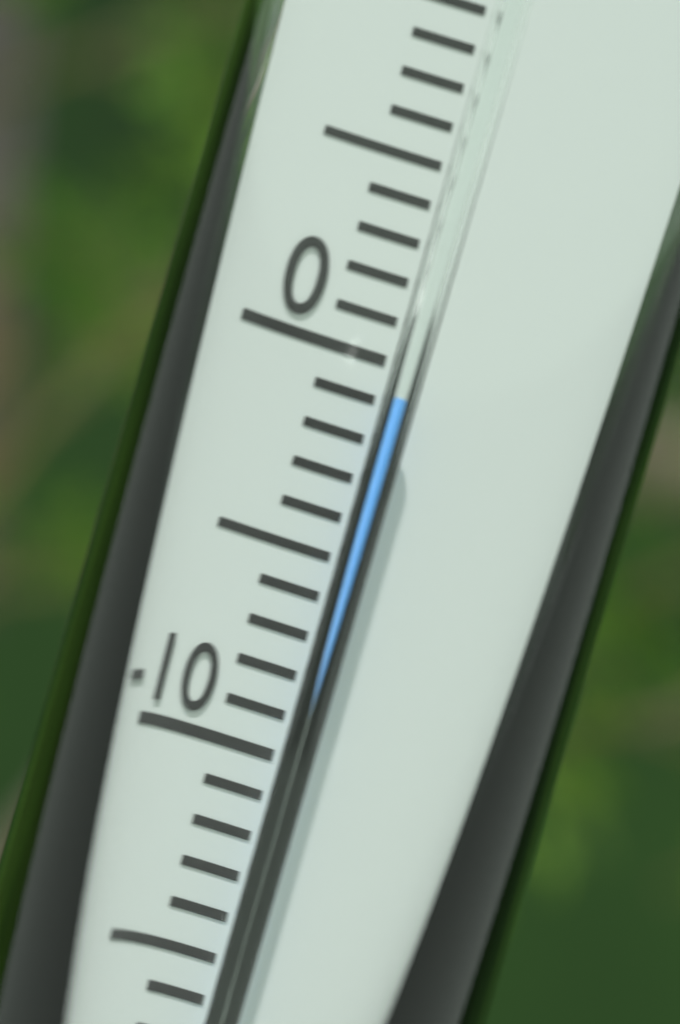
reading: -1 °C
